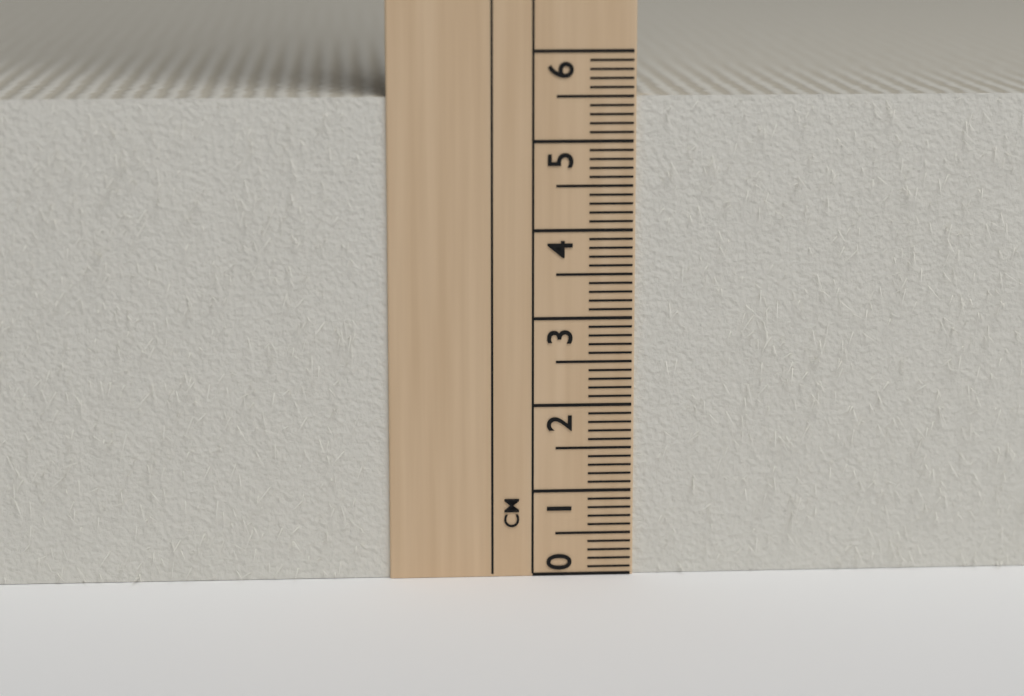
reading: 5.5 cm
